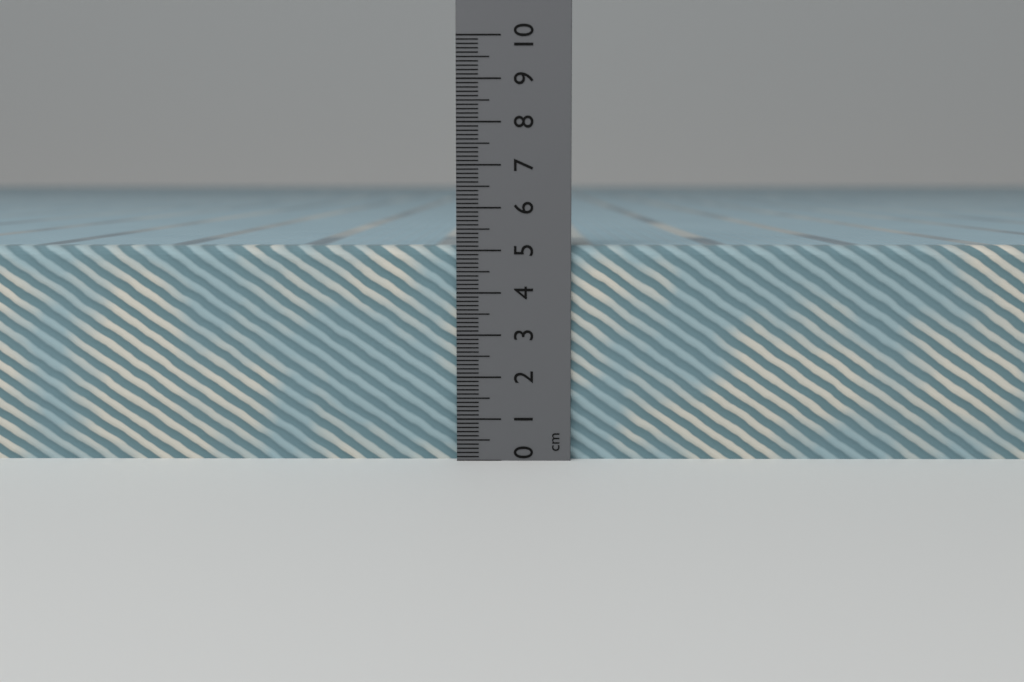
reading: 5.1 cm
